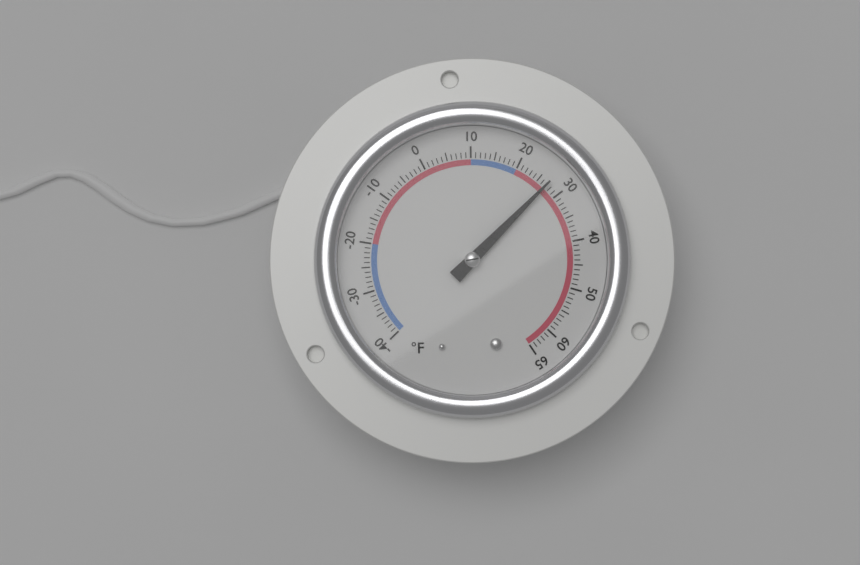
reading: 27 °F
